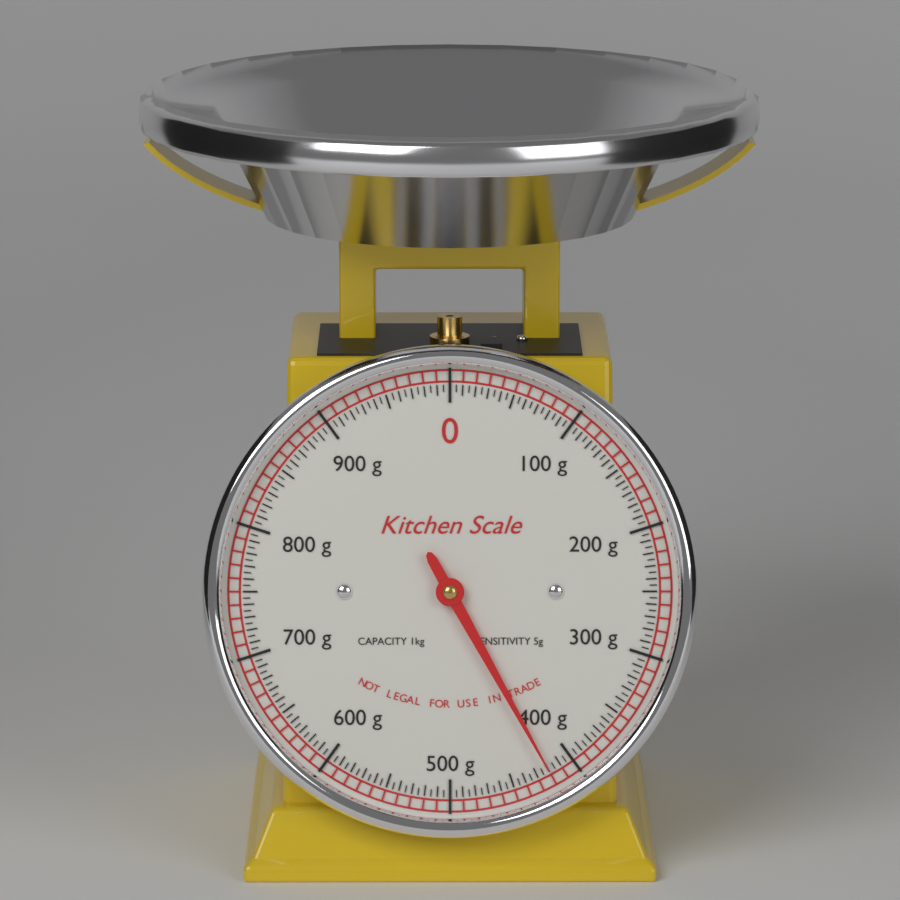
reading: 420 g
